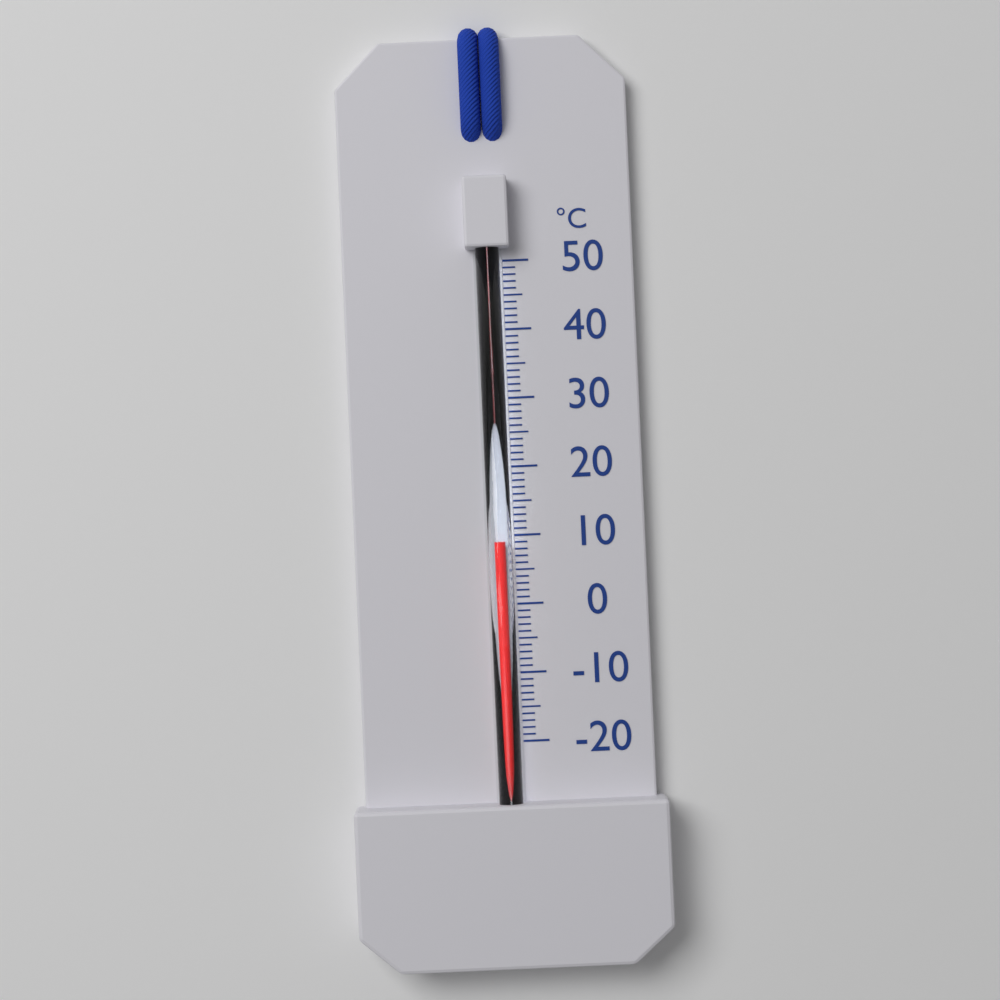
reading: 9 °C
